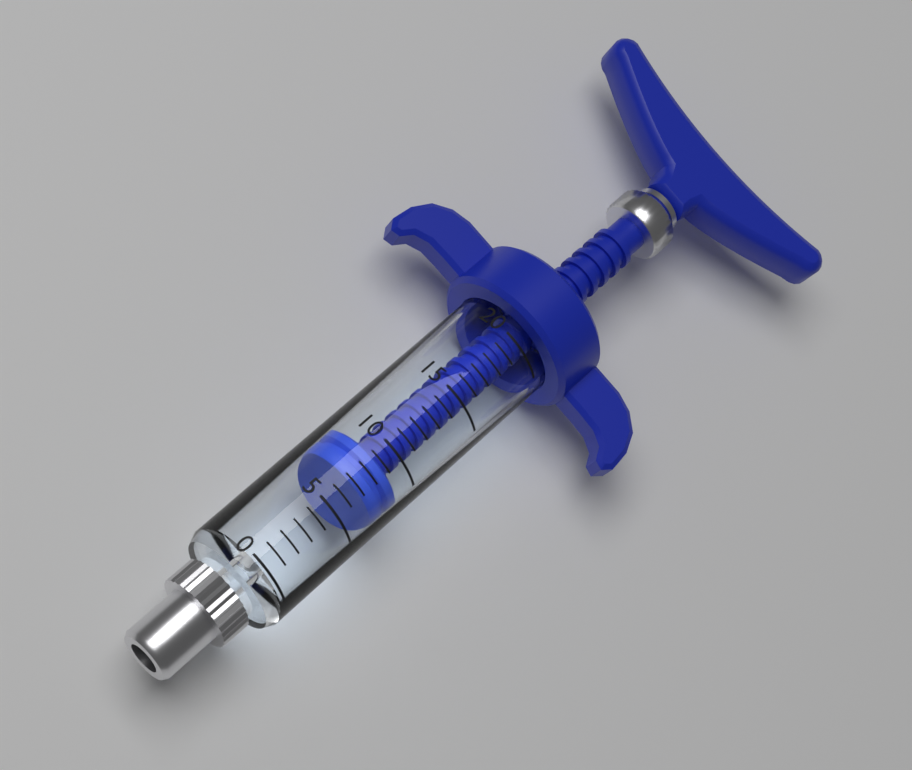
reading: 7 (no unit)
